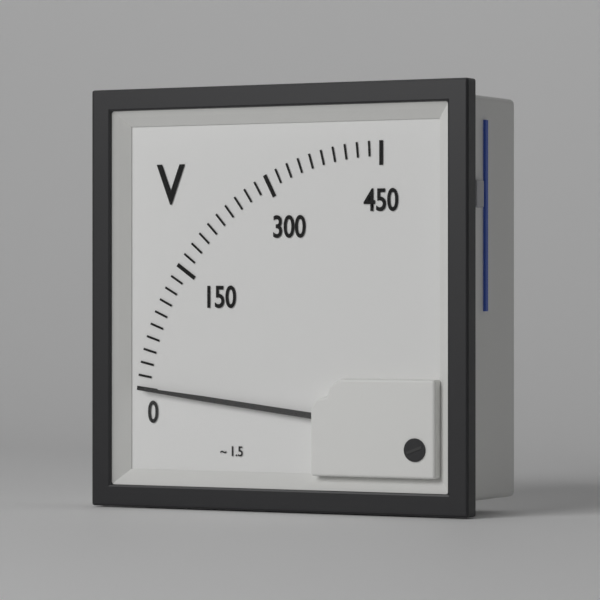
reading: 0 V
